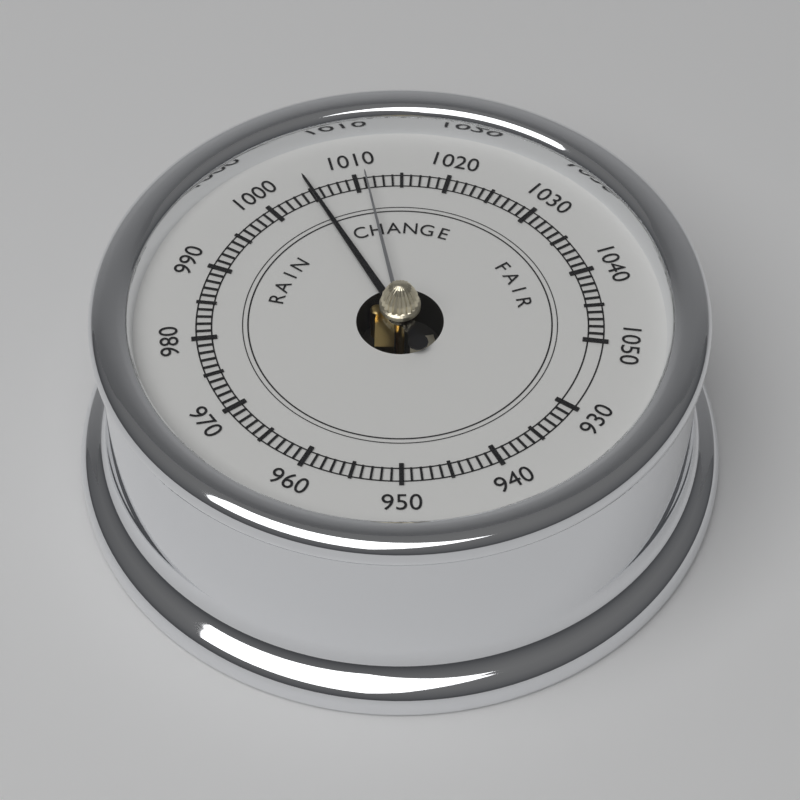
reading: 1005 (no unit)
